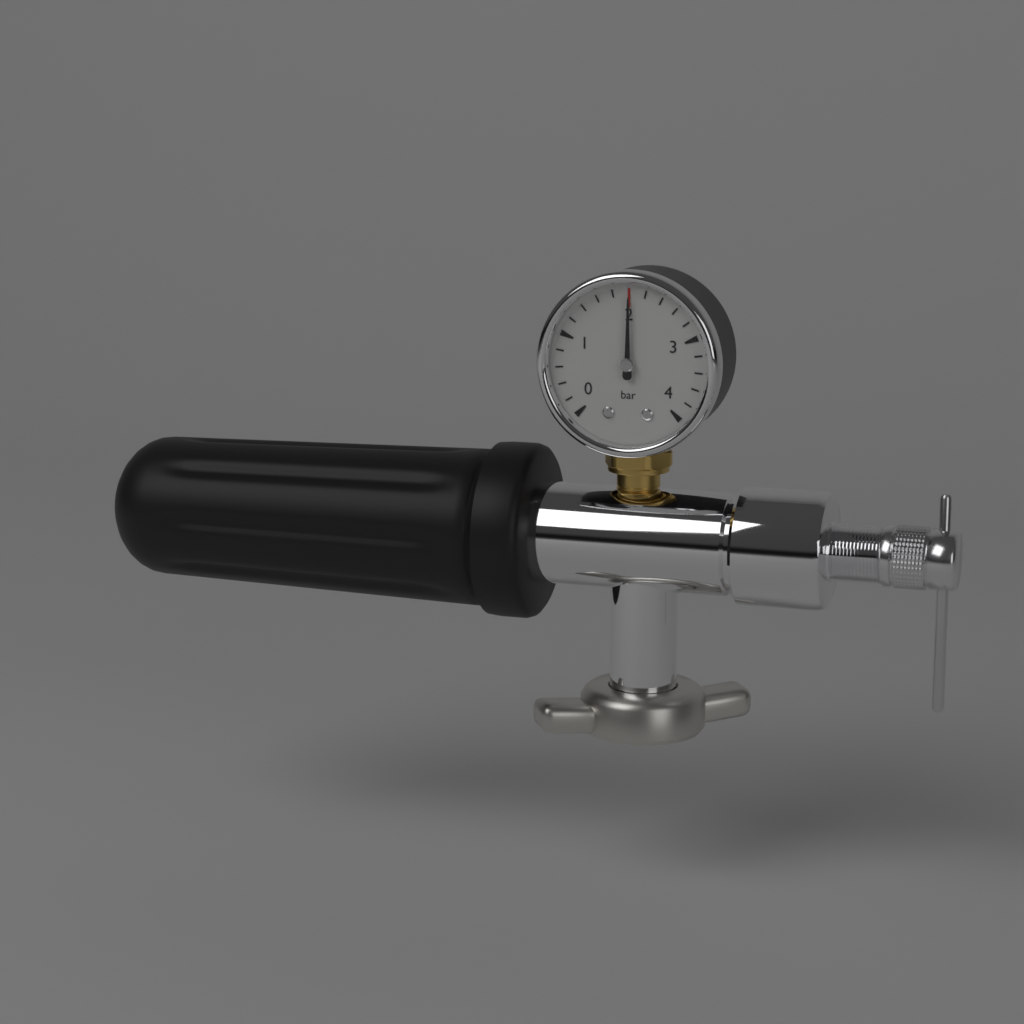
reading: 2.0 bar
